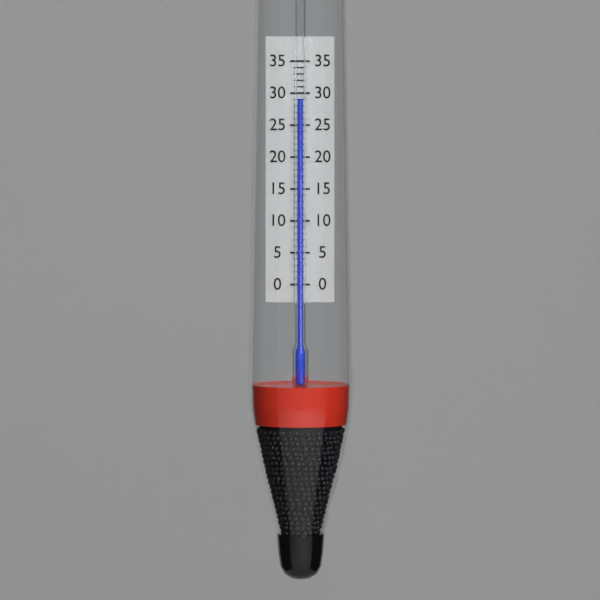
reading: 29 (no unit)
